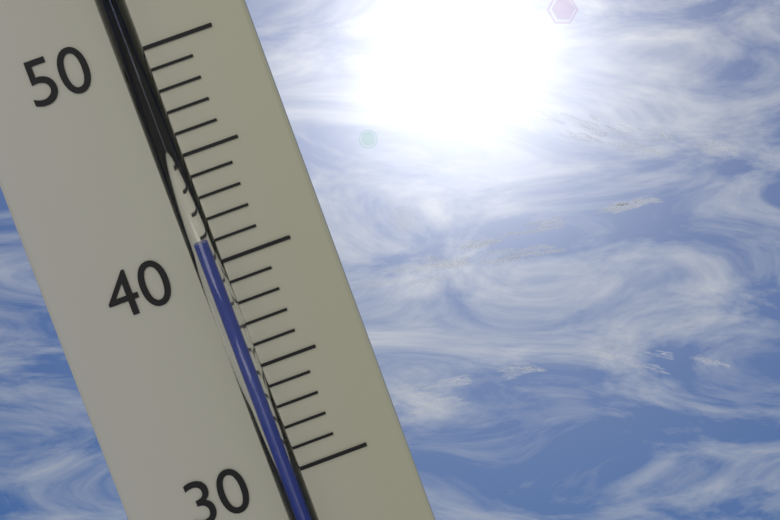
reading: 41 (no unit)
